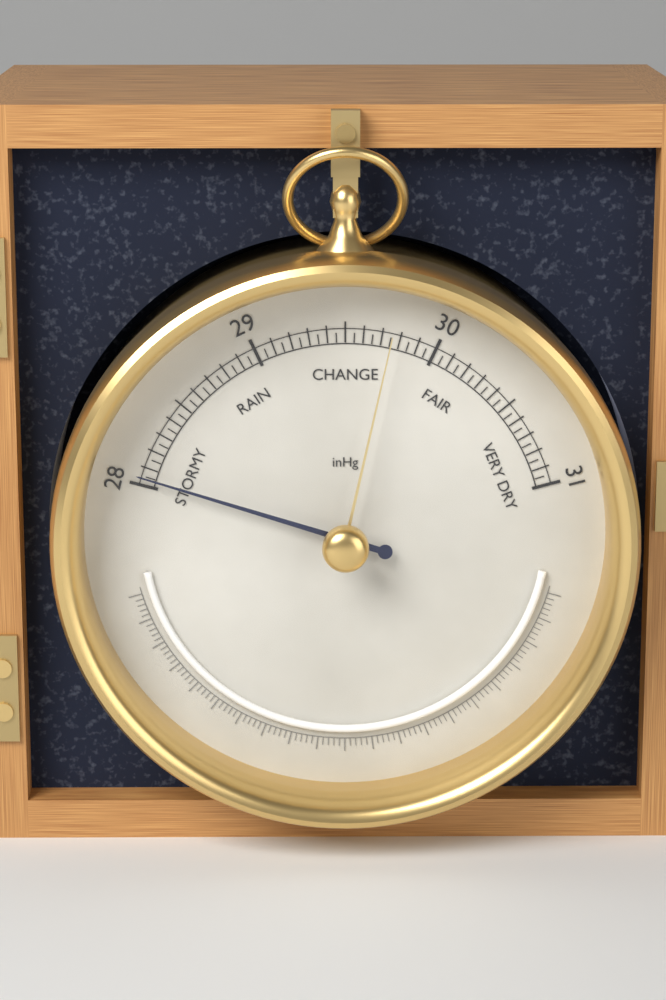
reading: 28.05 inHg
